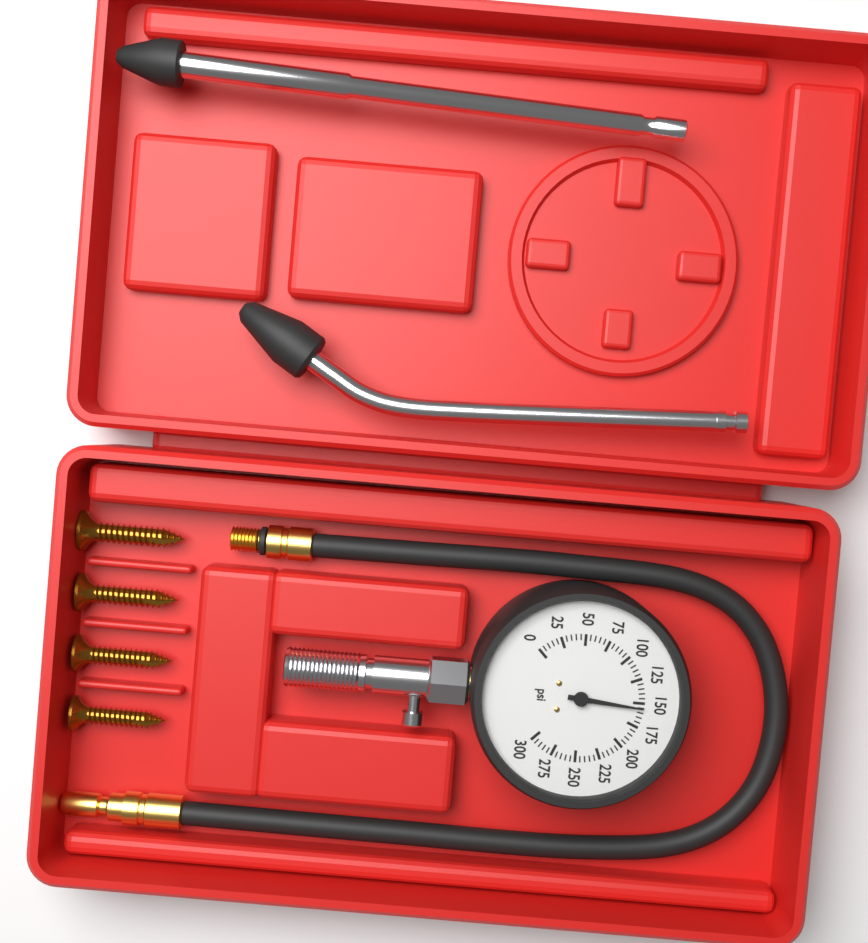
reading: 155 psi
